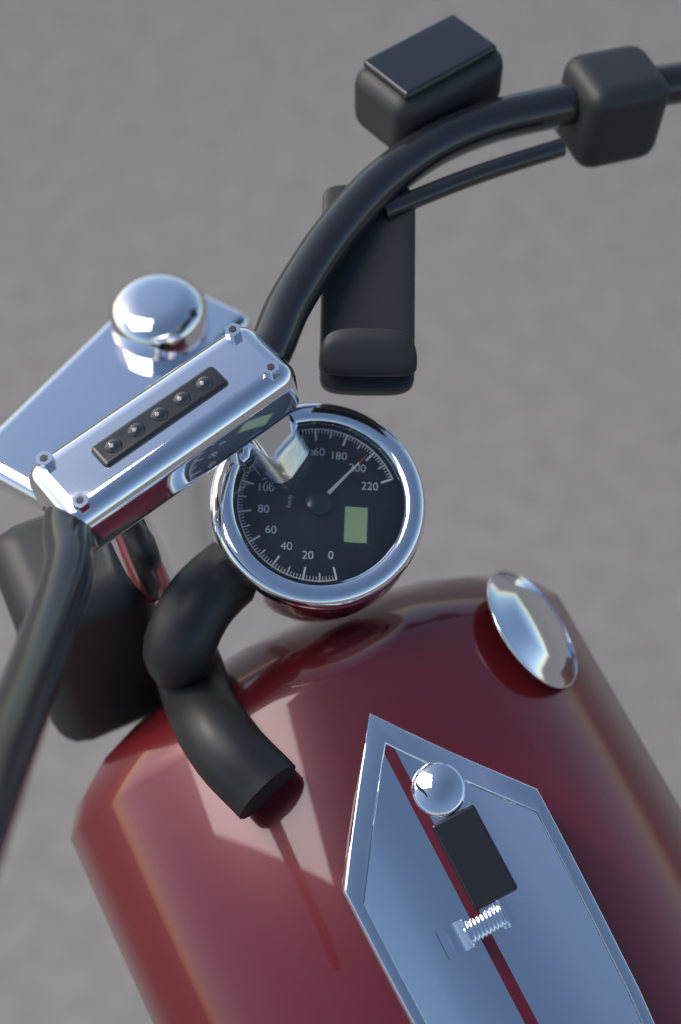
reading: 198 km/h
